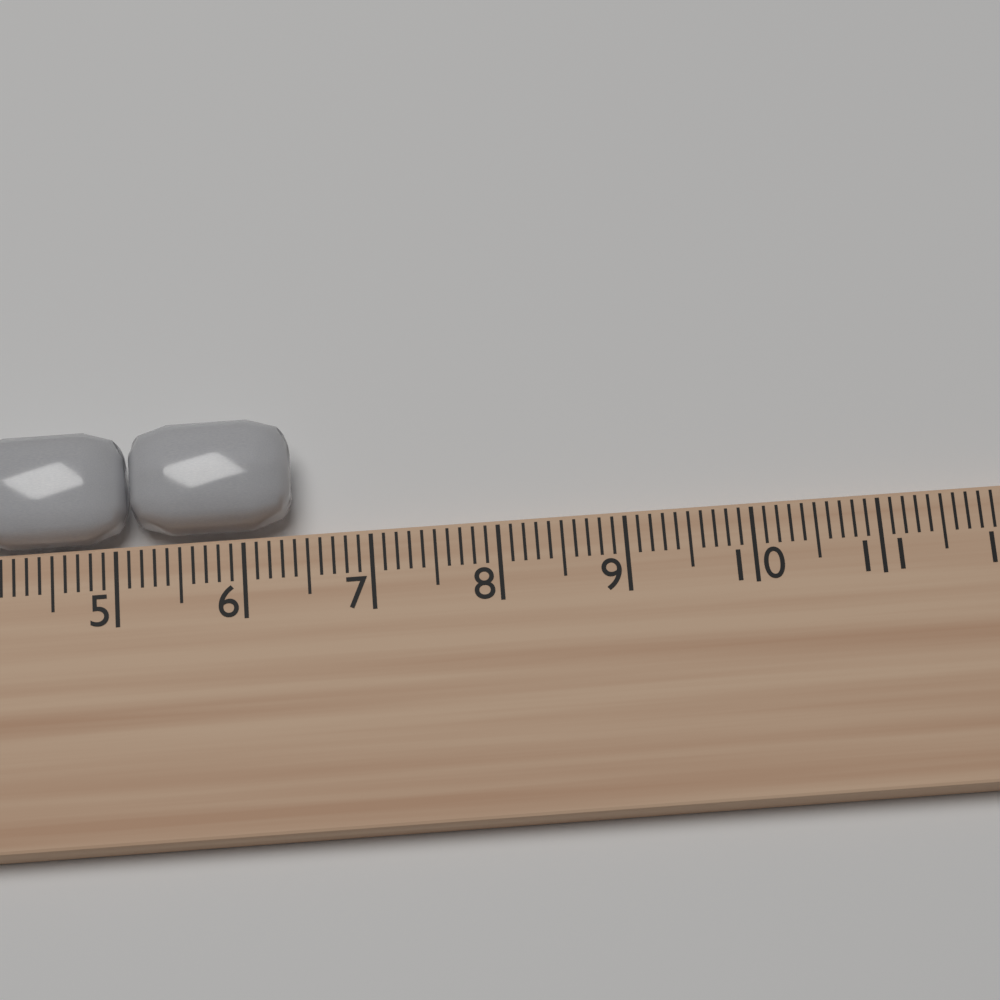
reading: 6.4 cm
